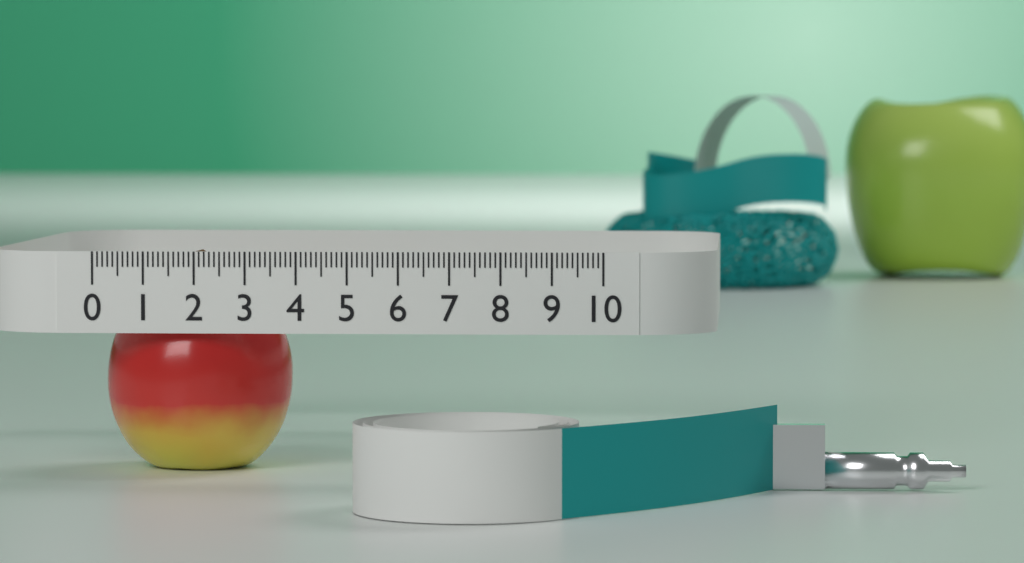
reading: 3.7 (no unit)
